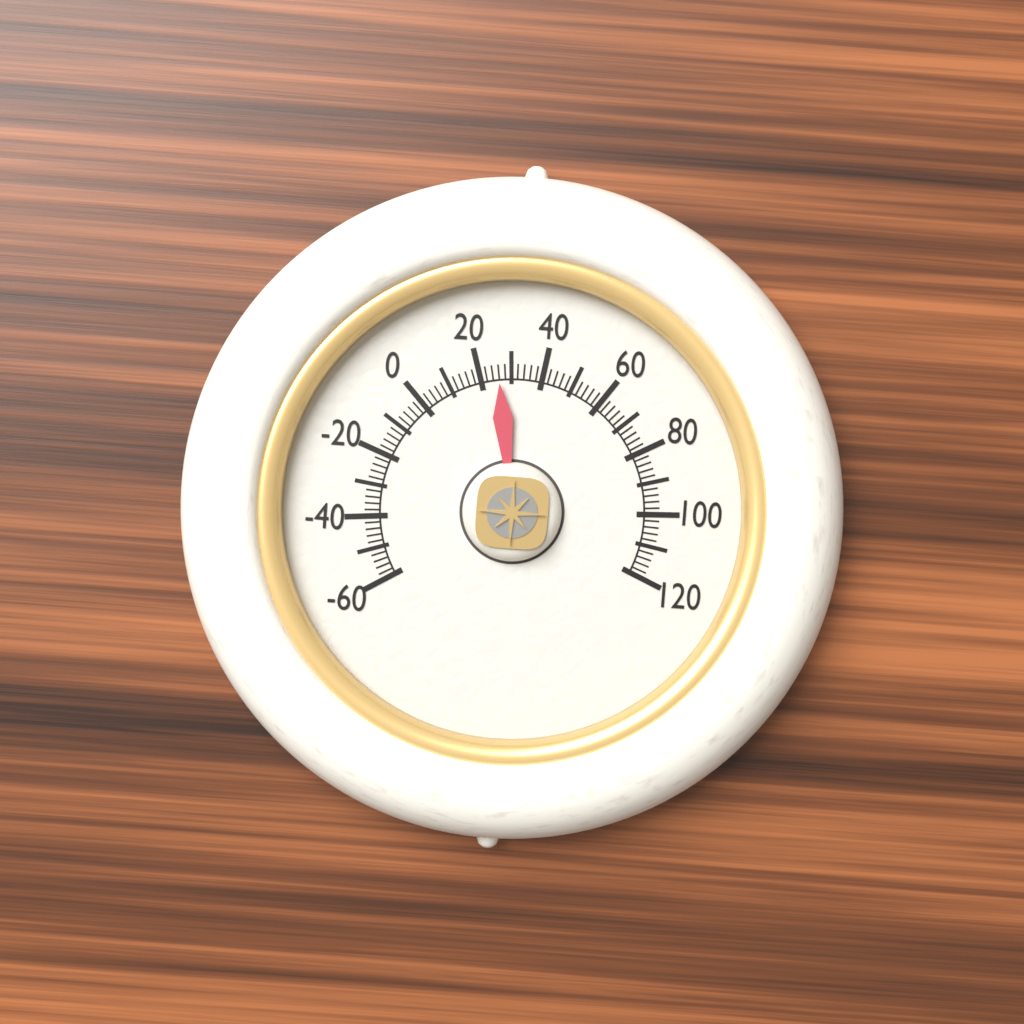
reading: 26 (no unit)
